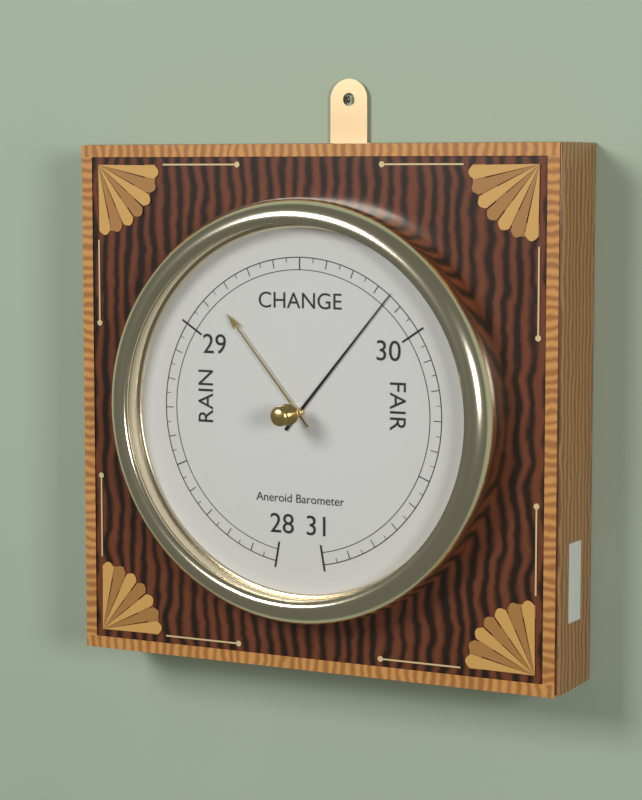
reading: 29.85 inHg
